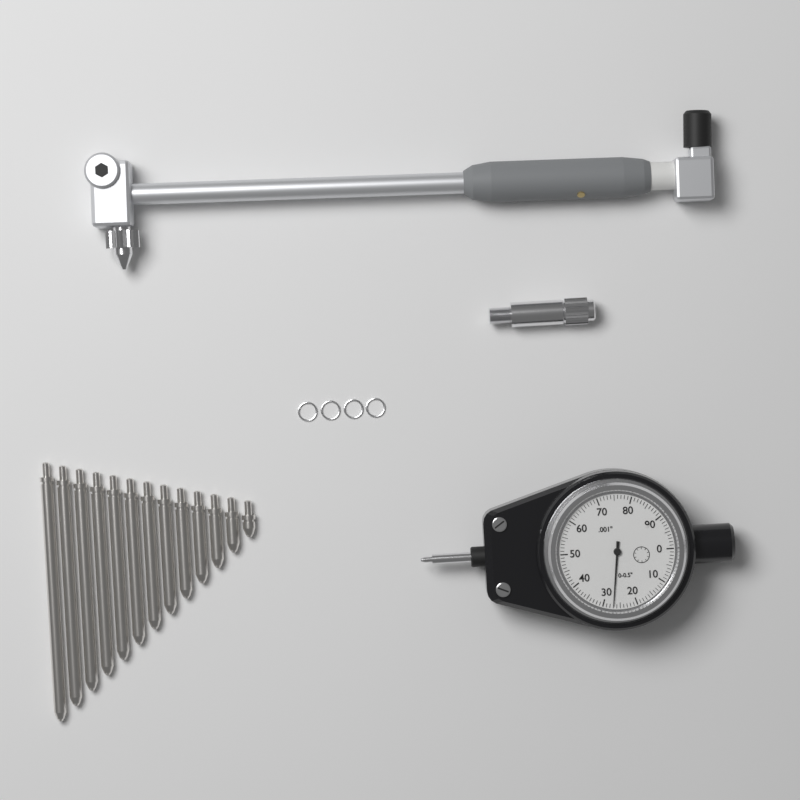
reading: 0.027 in
